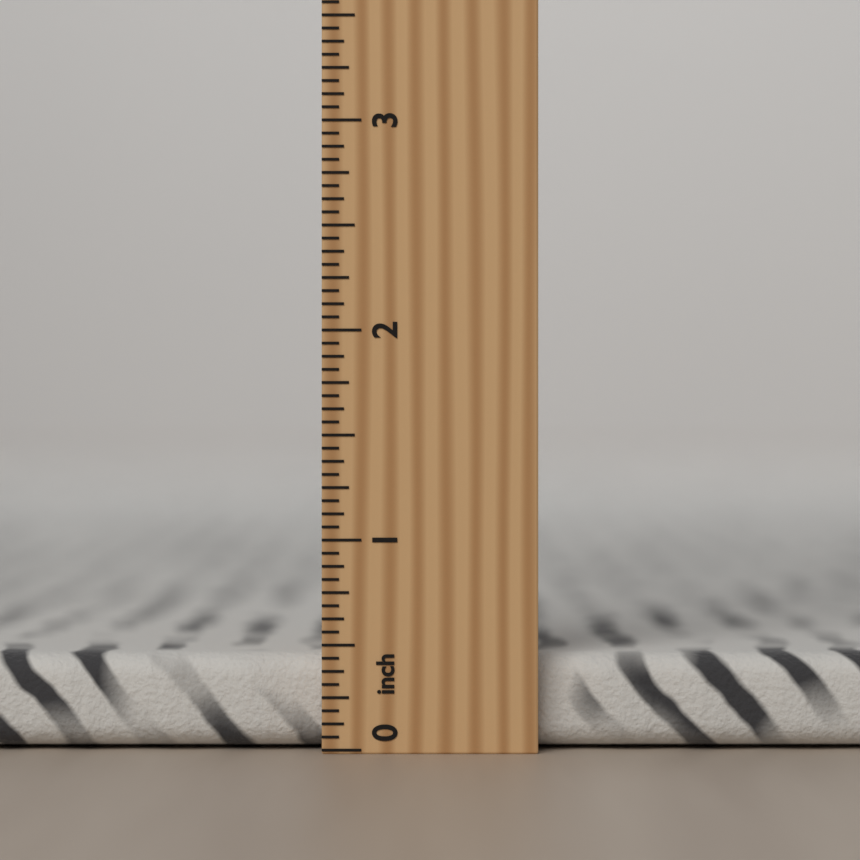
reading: 0.4500 inch
